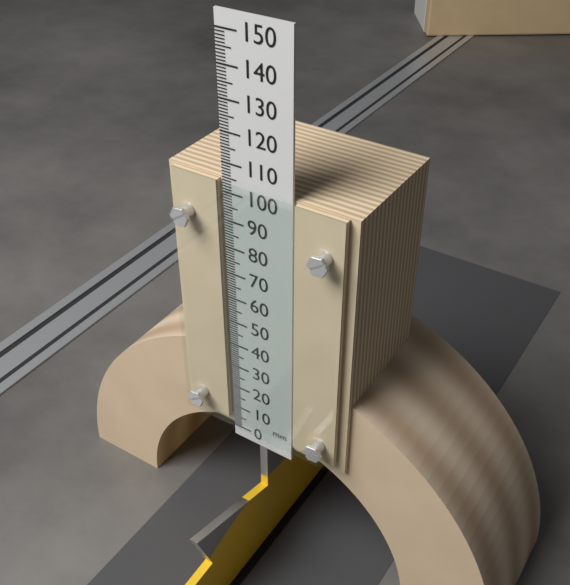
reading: 104 mm
